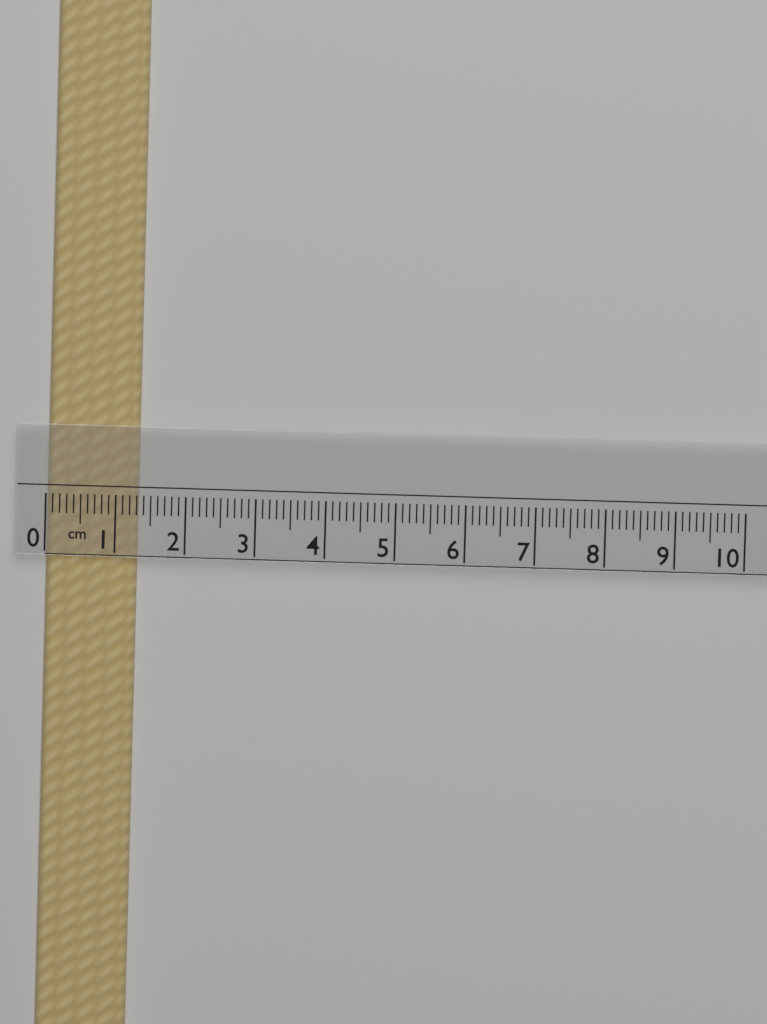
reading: 1.3 cm
